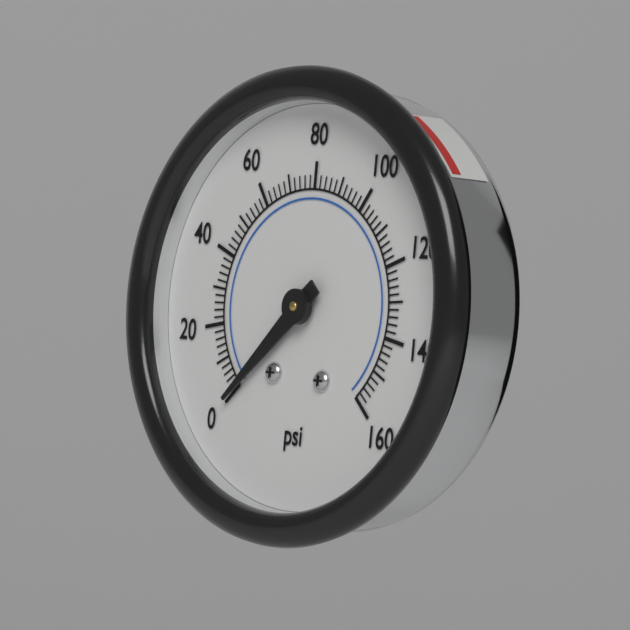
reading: 0 psi
